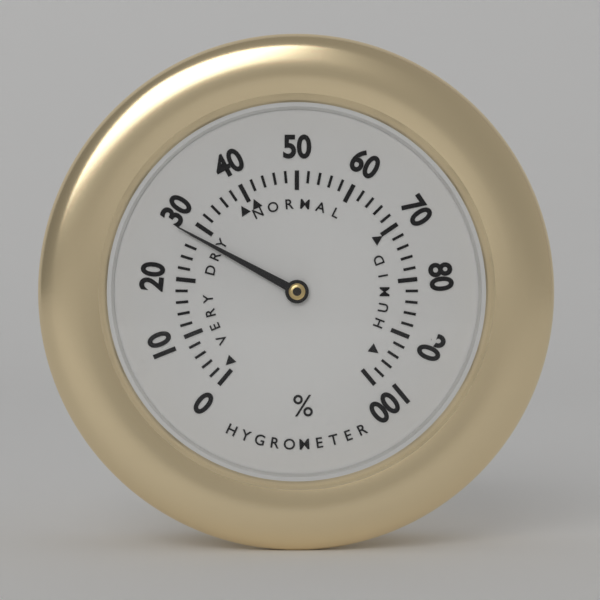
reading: 28 %
